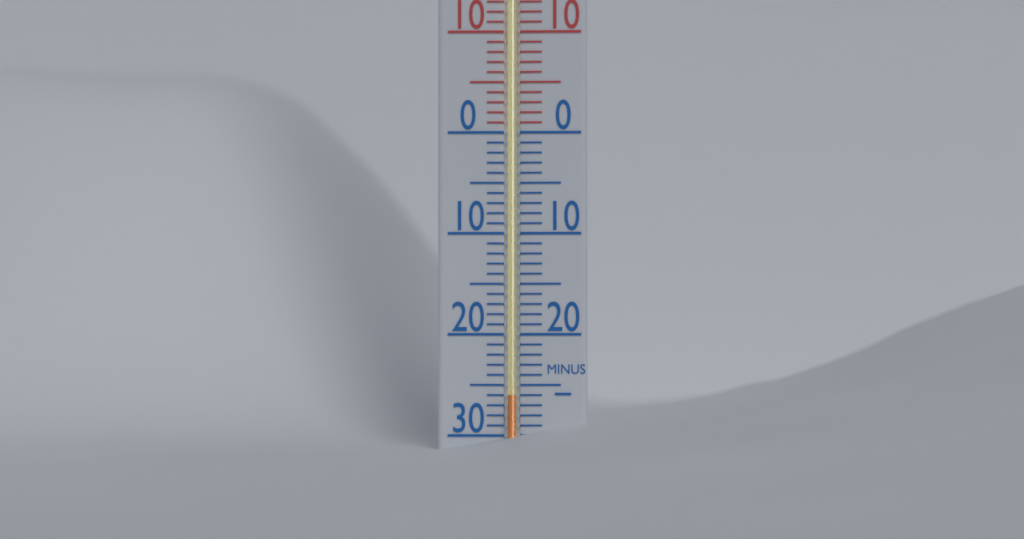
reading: -26 °C
